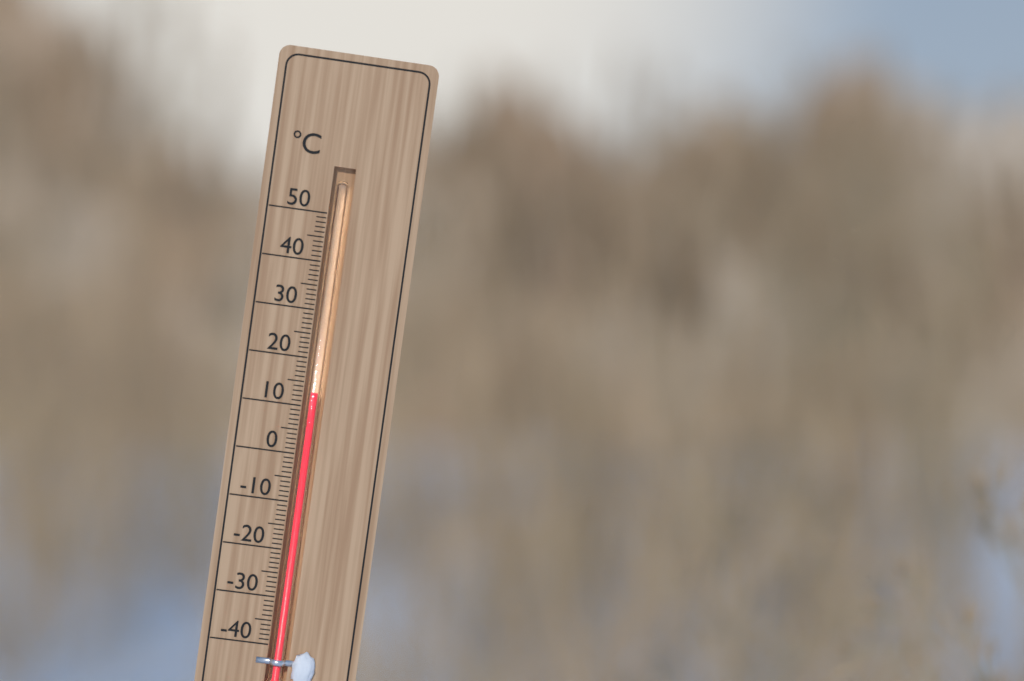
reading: 13 °C
